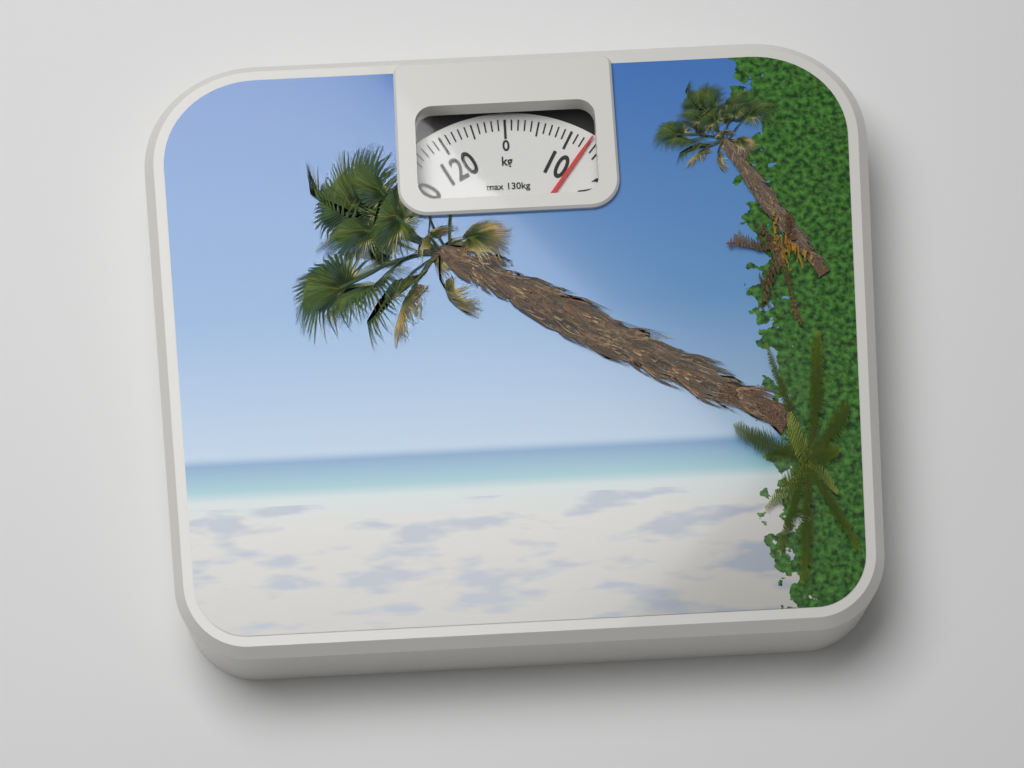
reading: 13 kg
